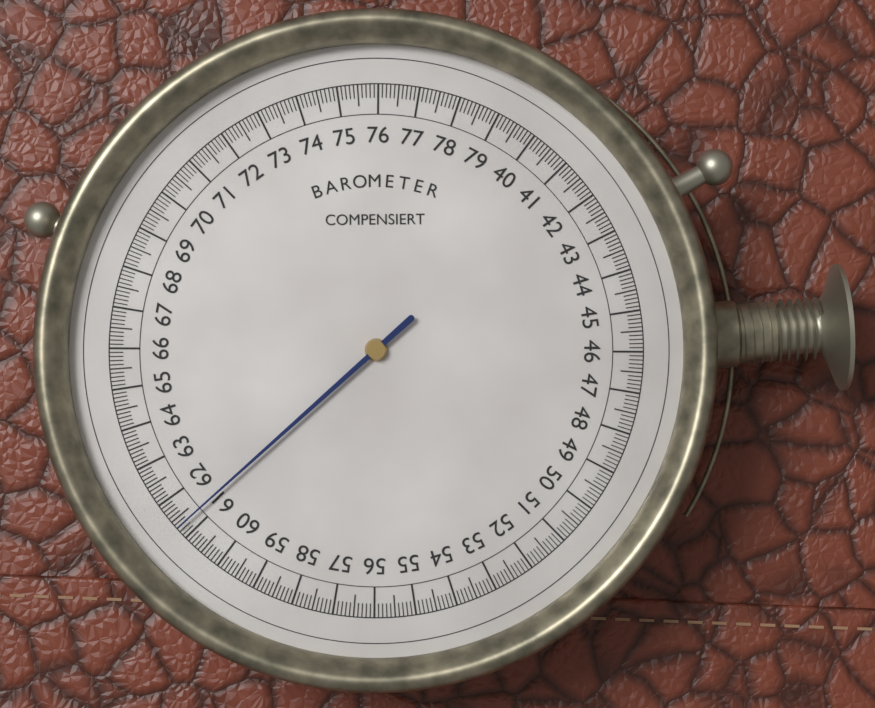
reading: 61.3 (no unit)
